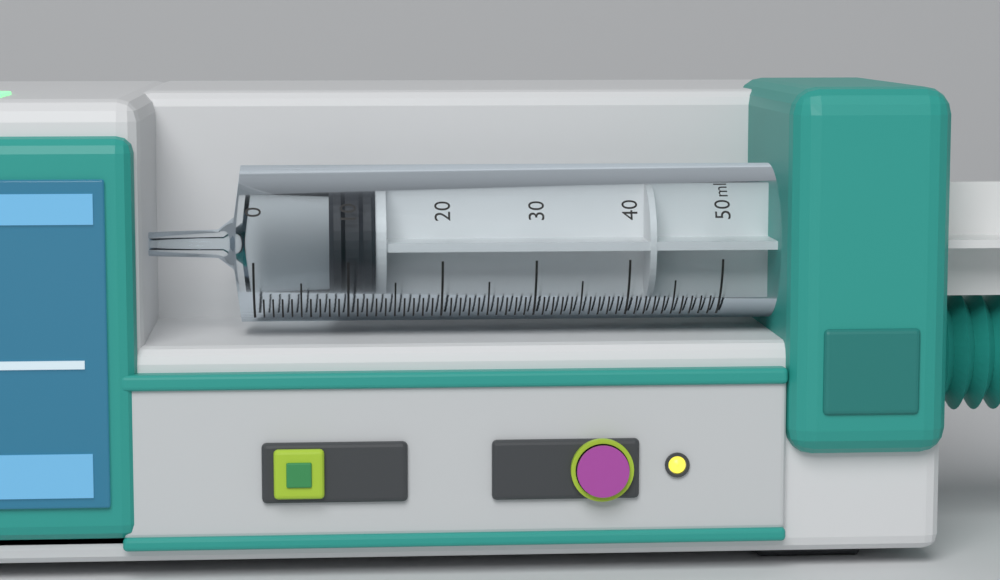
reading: 8 ml
